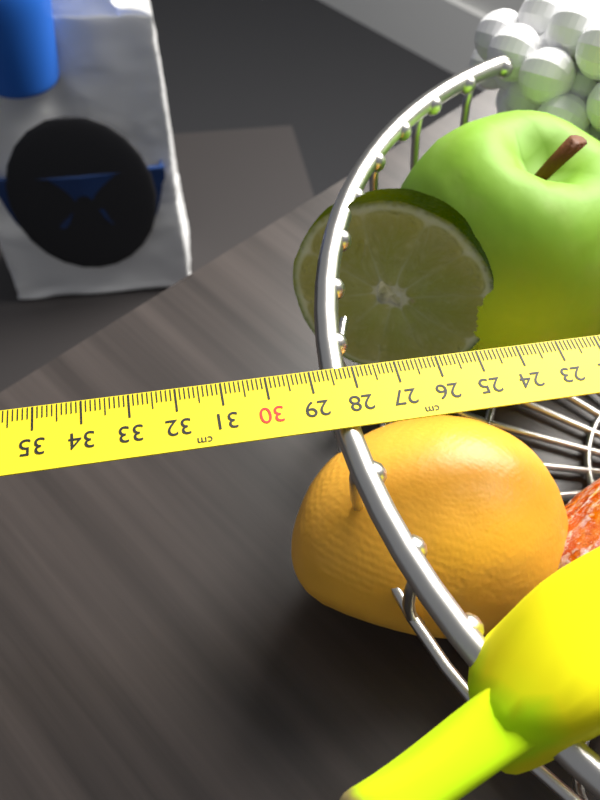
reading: 28.7 cm
